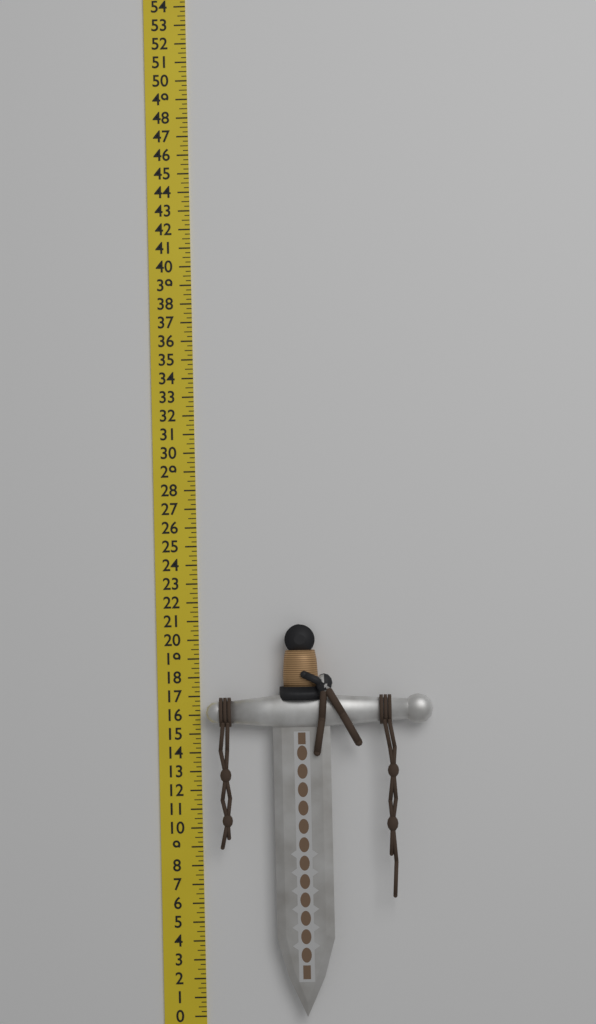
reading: 20.75 in
